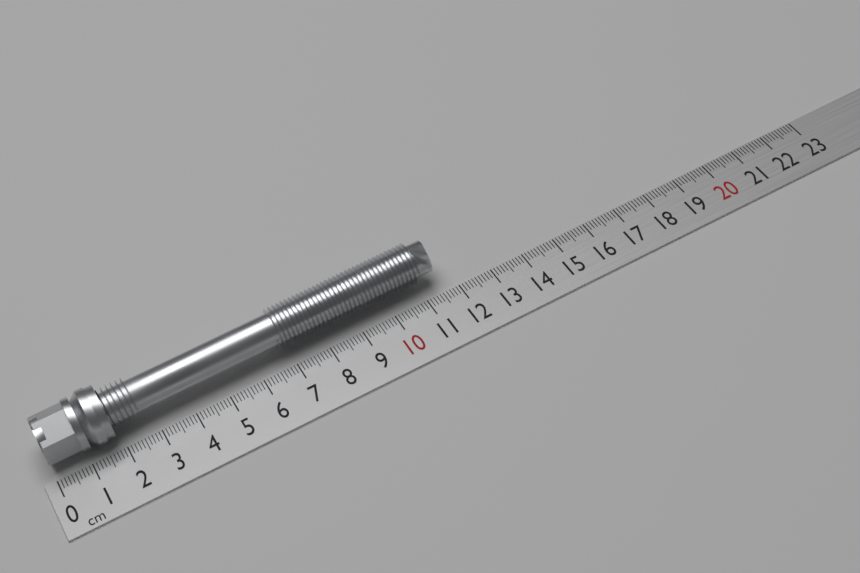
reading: 11.6 cm
